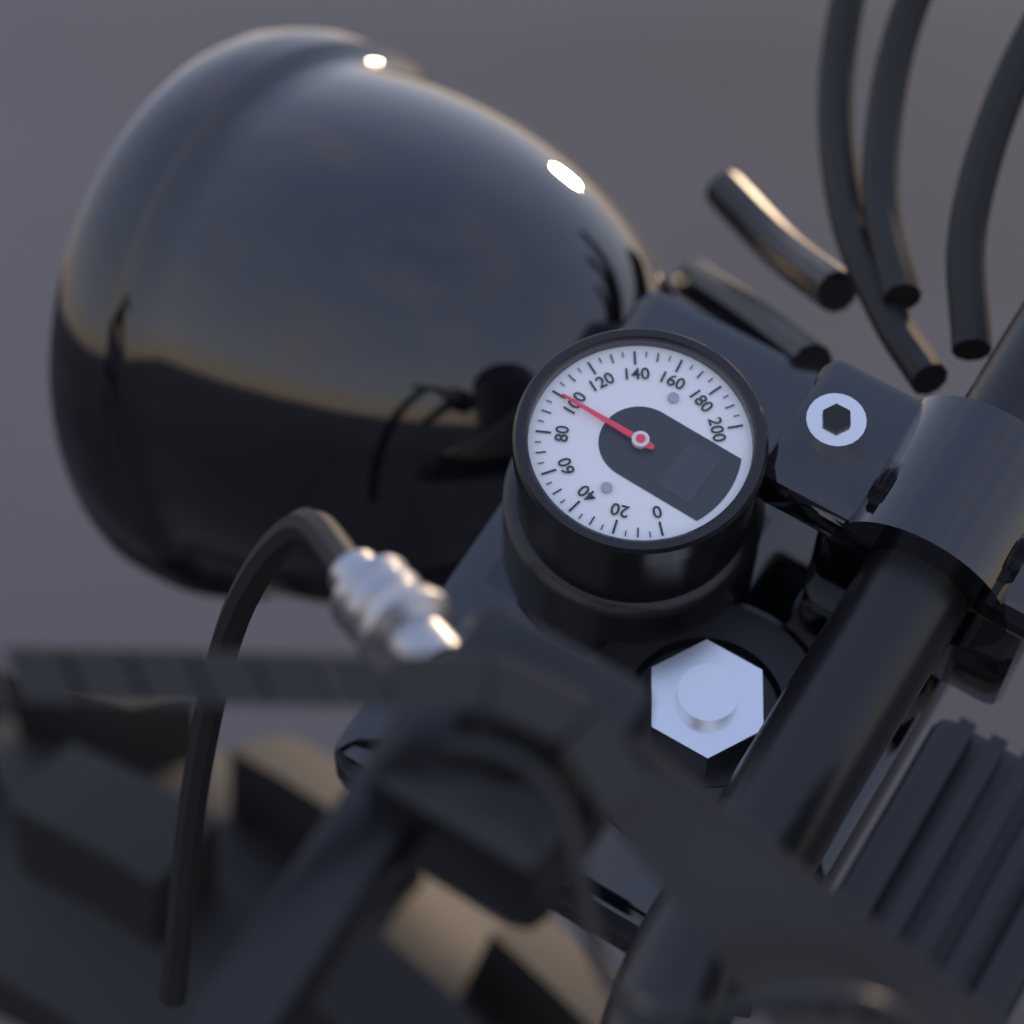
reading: 100 (no unit)
